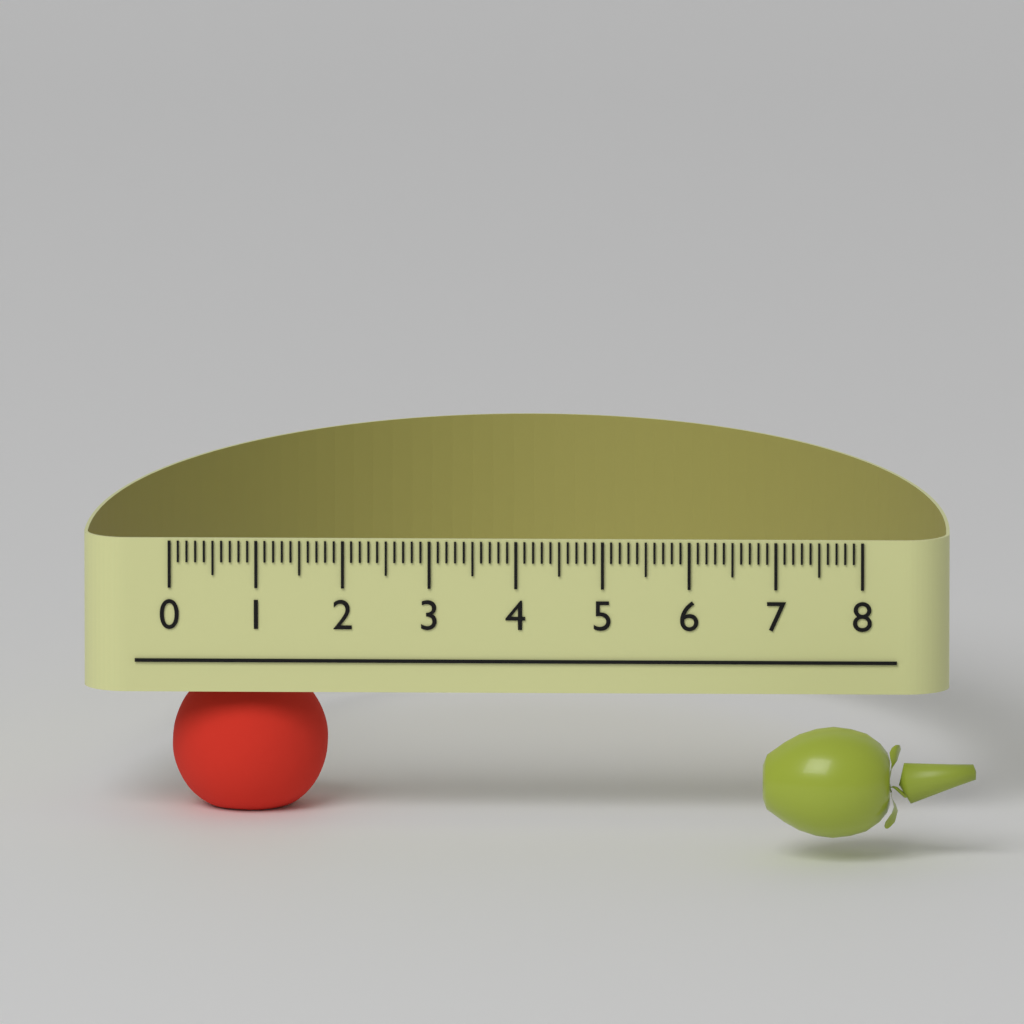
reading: 1.8 (no unit)
